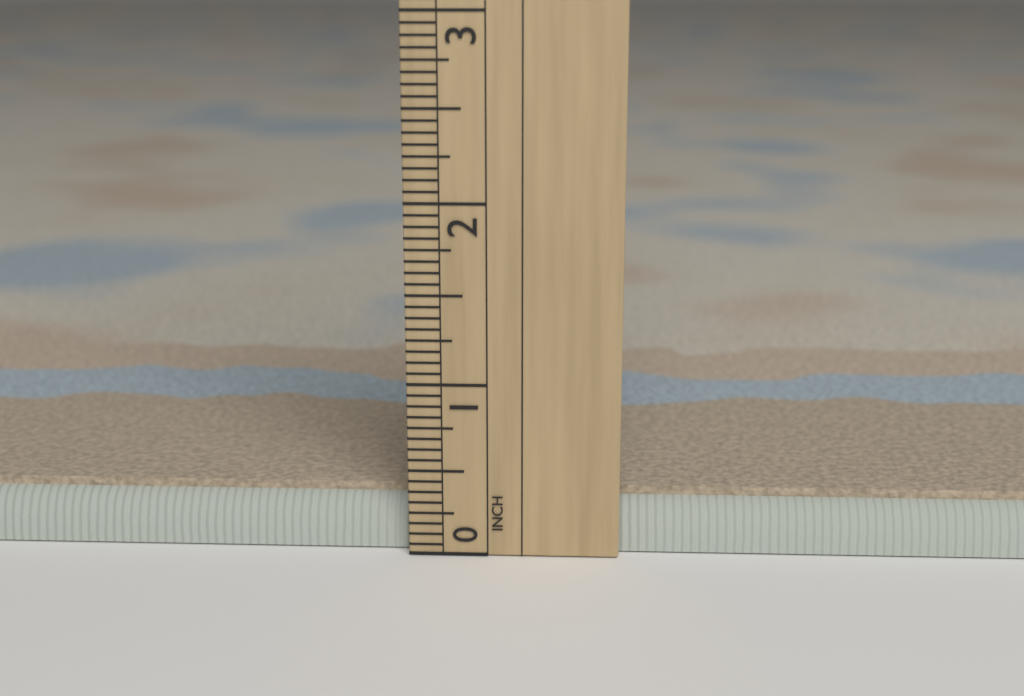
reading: 0.3750 in
